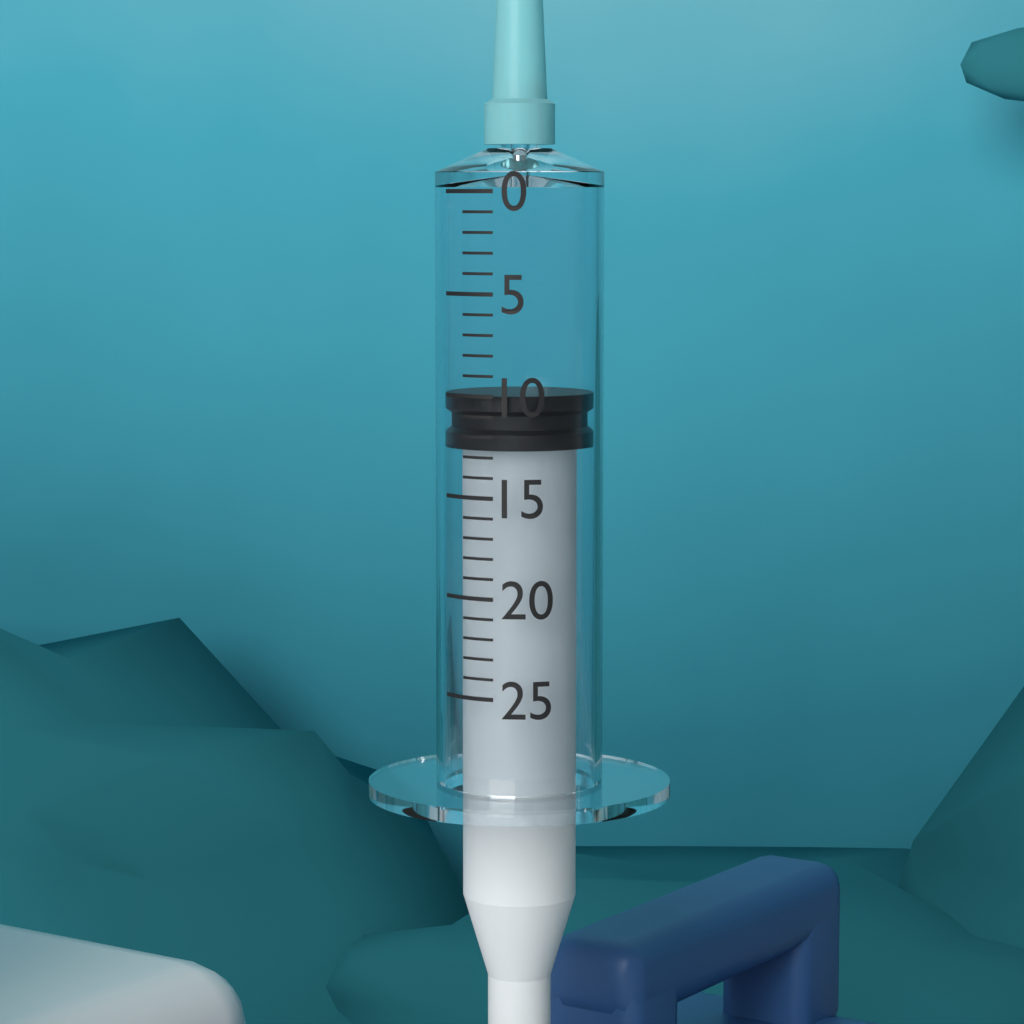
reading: 10 (no unit)
